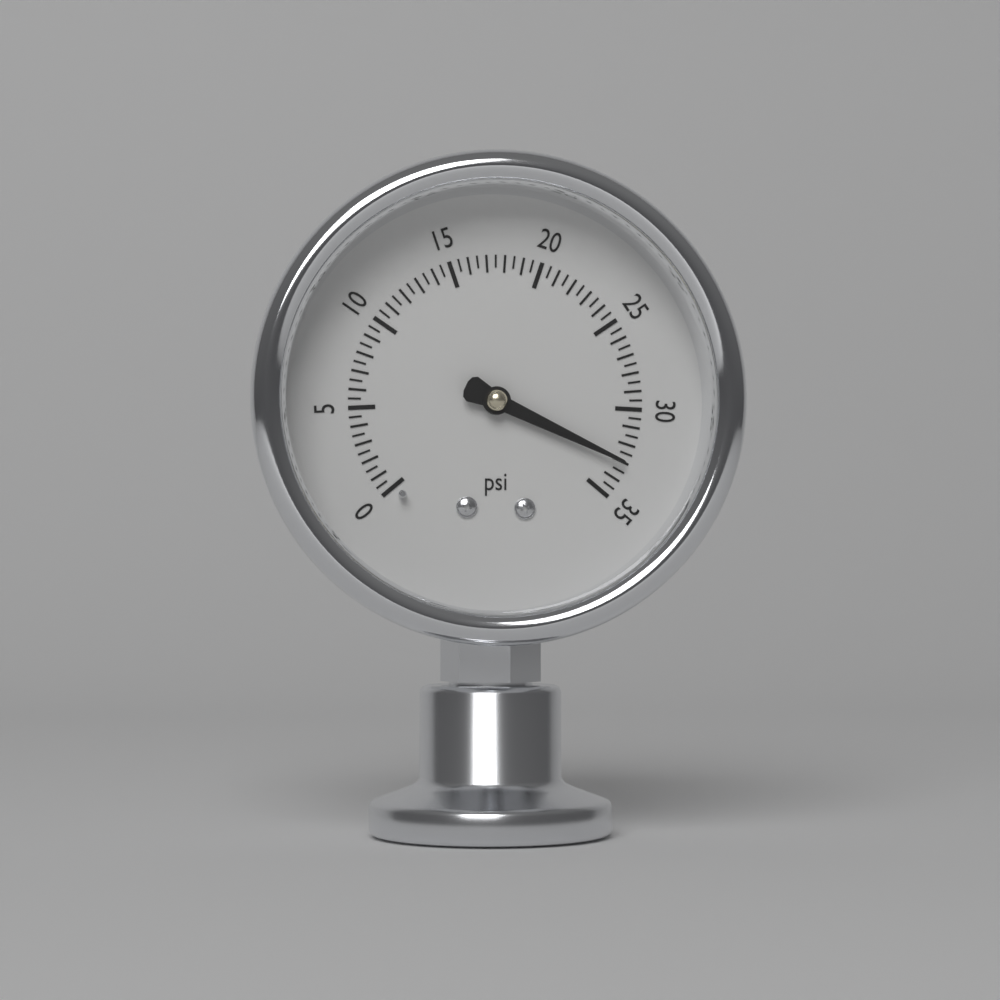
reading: 33.0 psi
